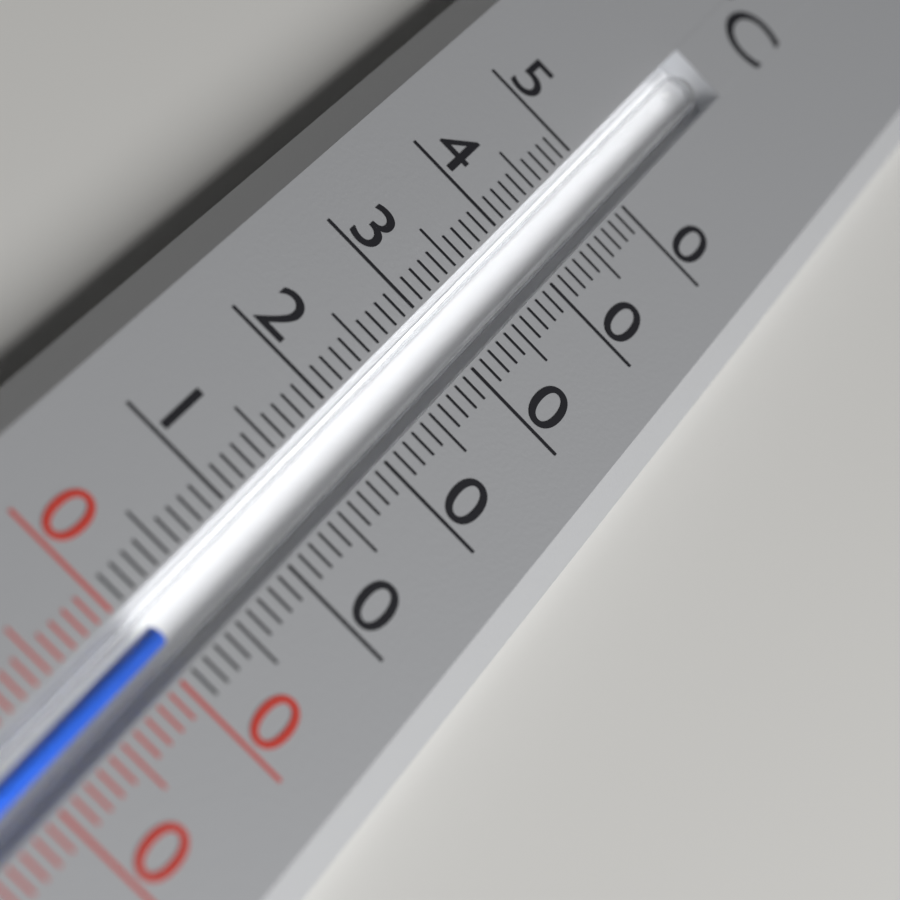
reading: 1 °C
